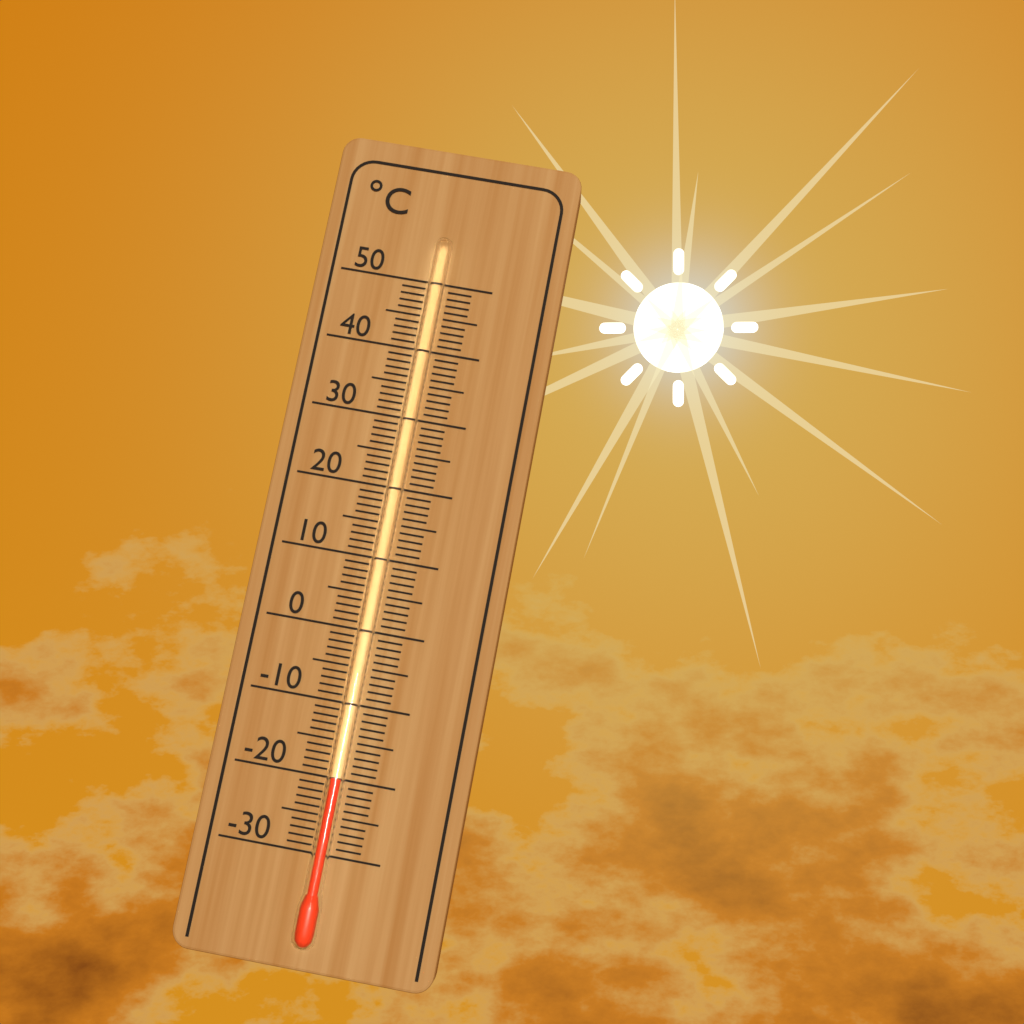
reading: -20 °C
